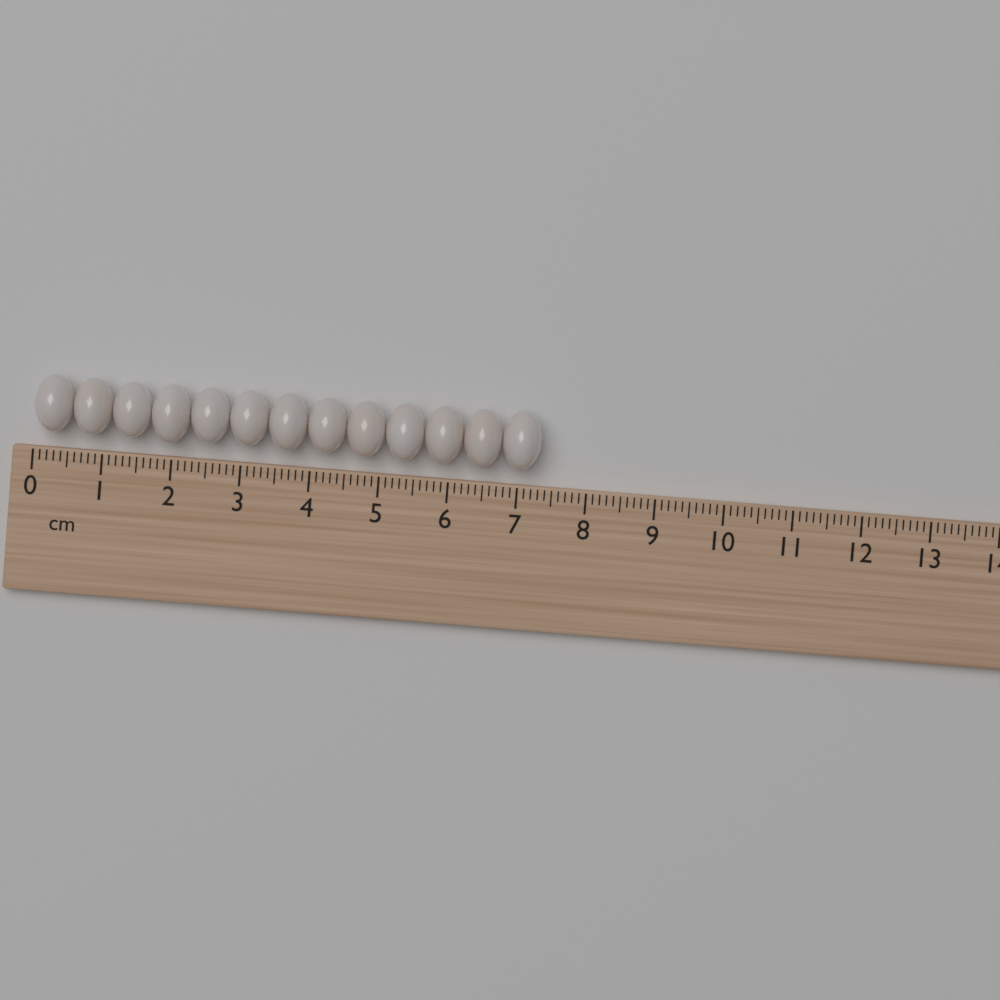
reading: 7.3 cm
